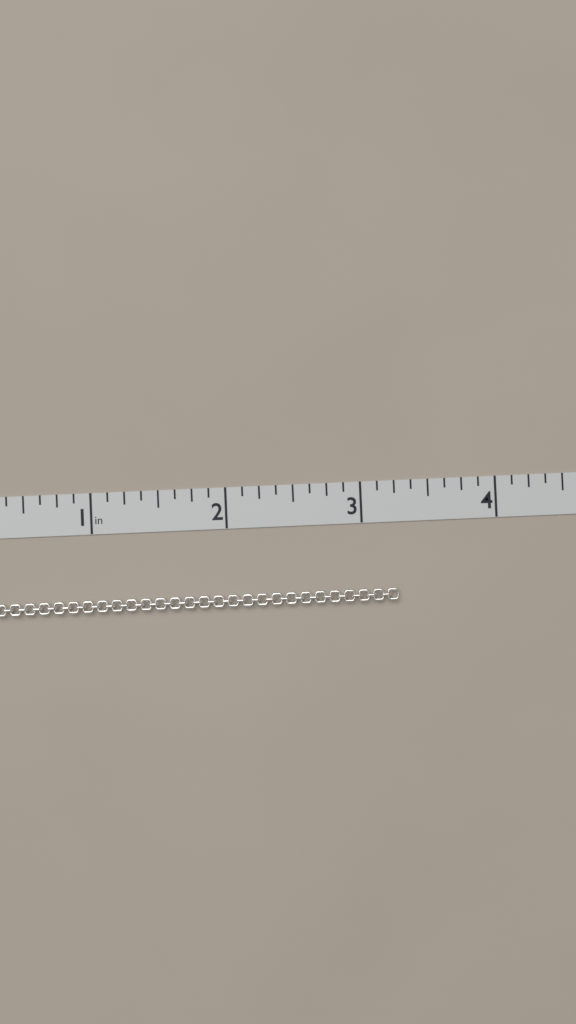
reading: 3.250 in
